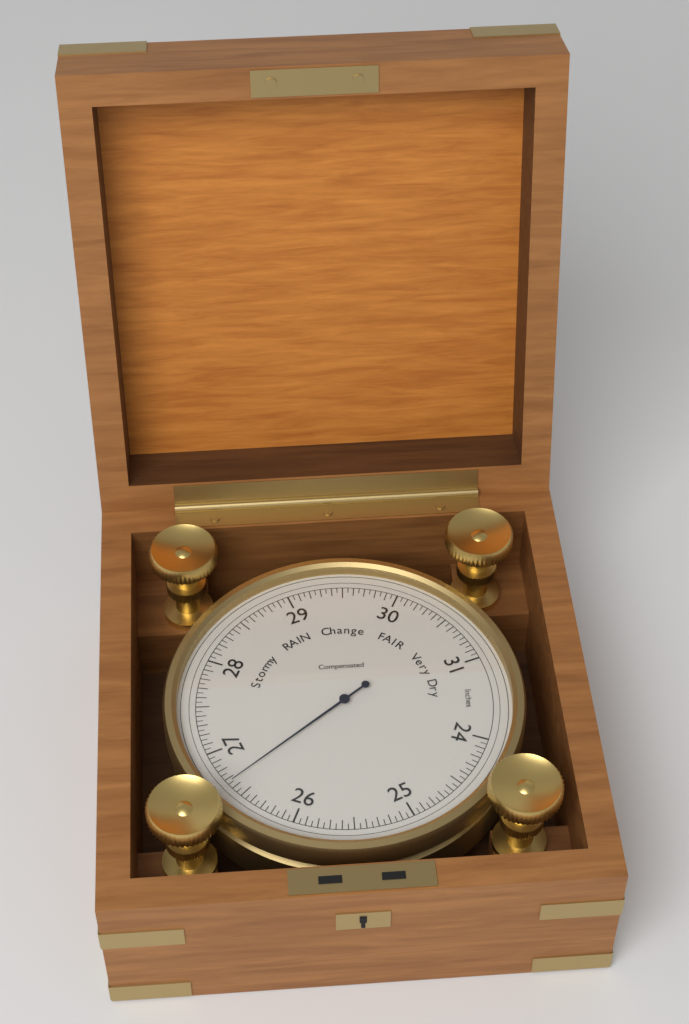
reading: 26.65 inHg
